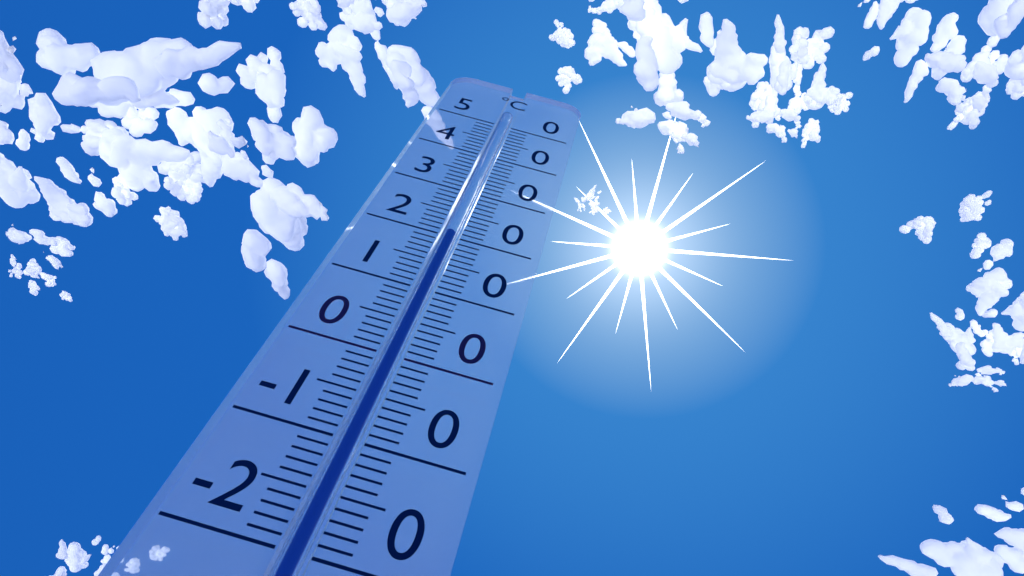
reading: 21 °C
